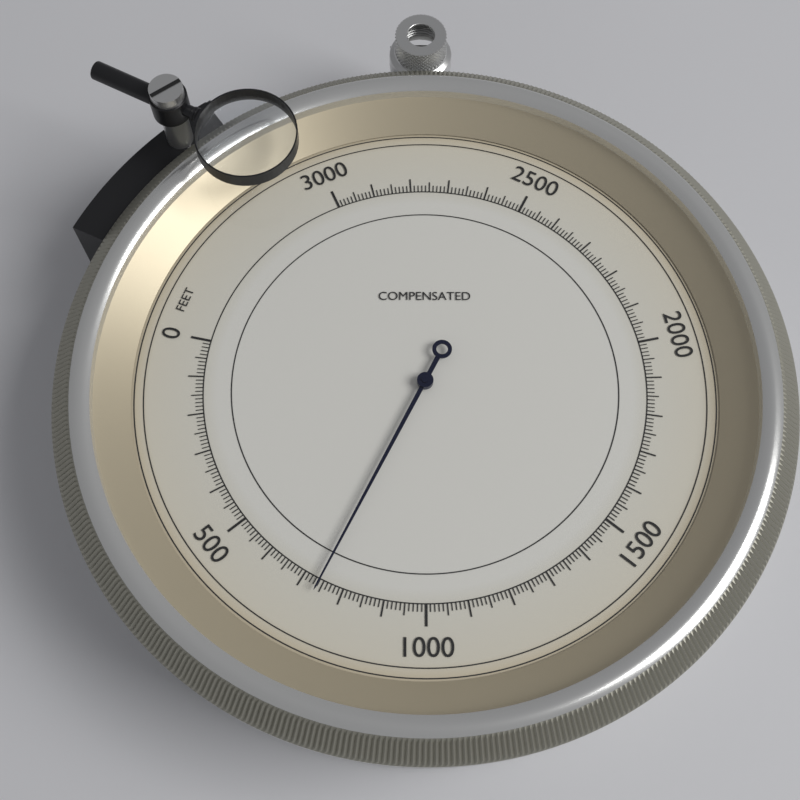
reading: 740 feet
